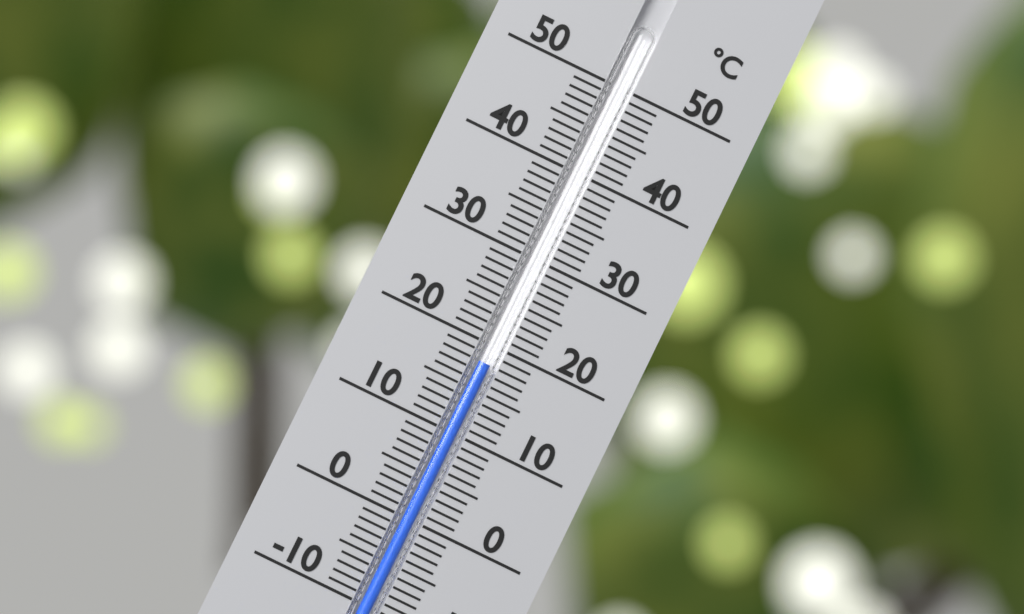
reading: 18 °C
